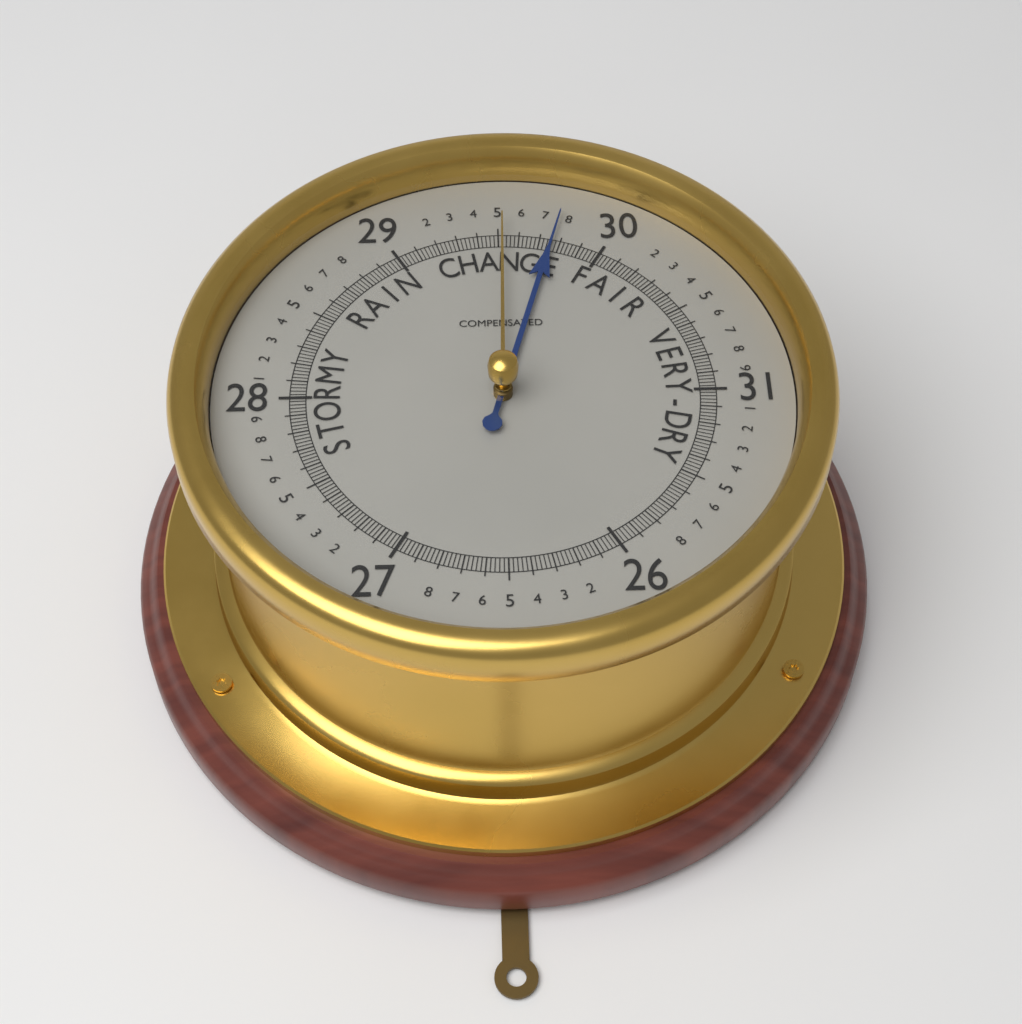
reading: 29.76 (no unit)
